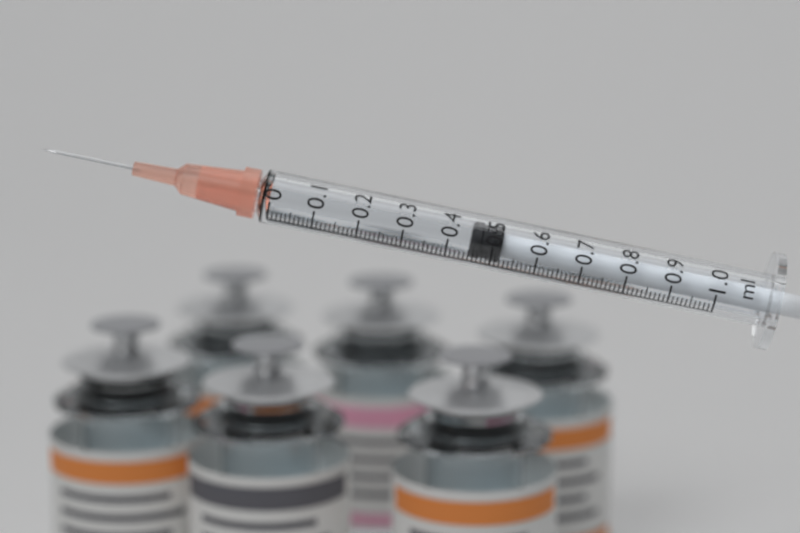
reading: 0.45 ml
